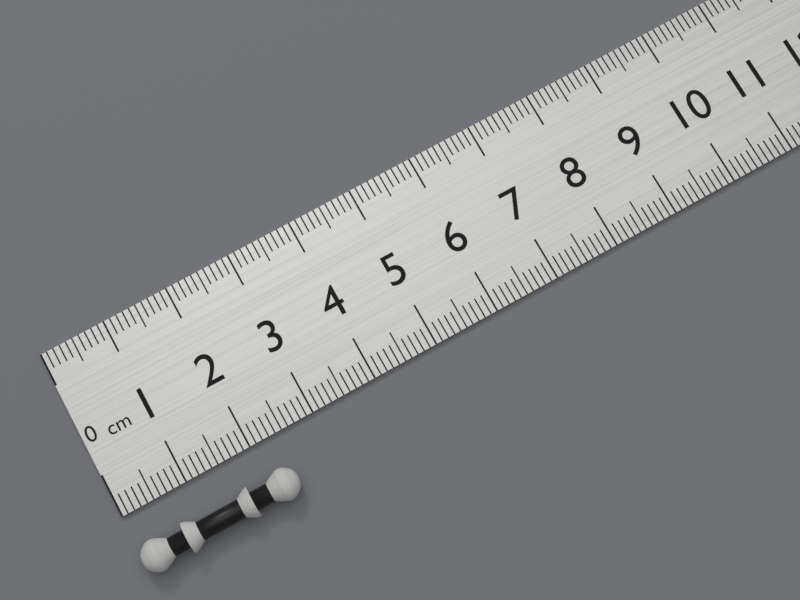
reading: 2.4 cm
